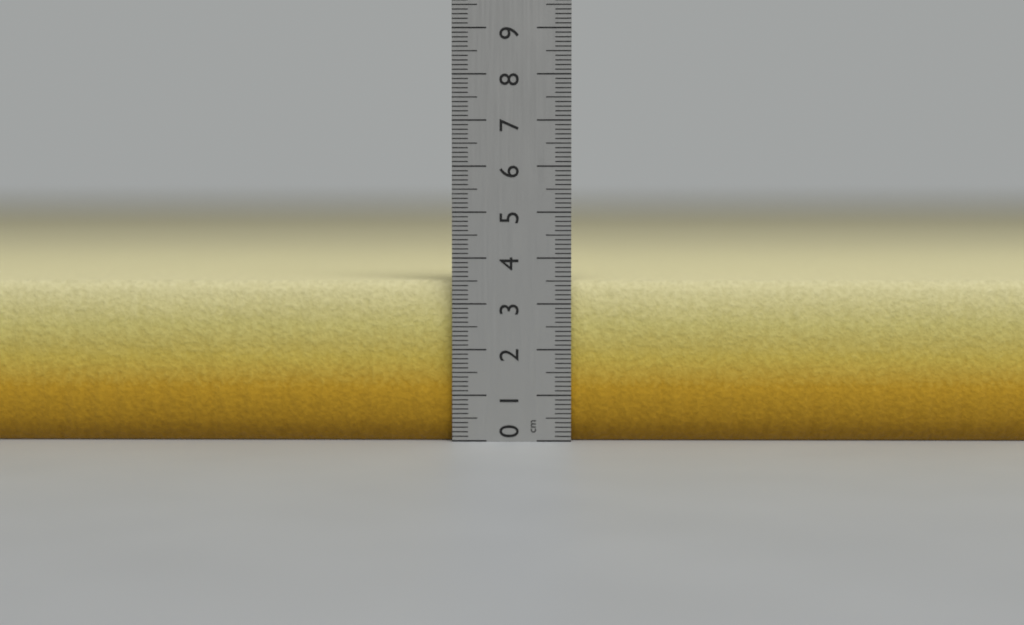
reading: 3.5 cm
